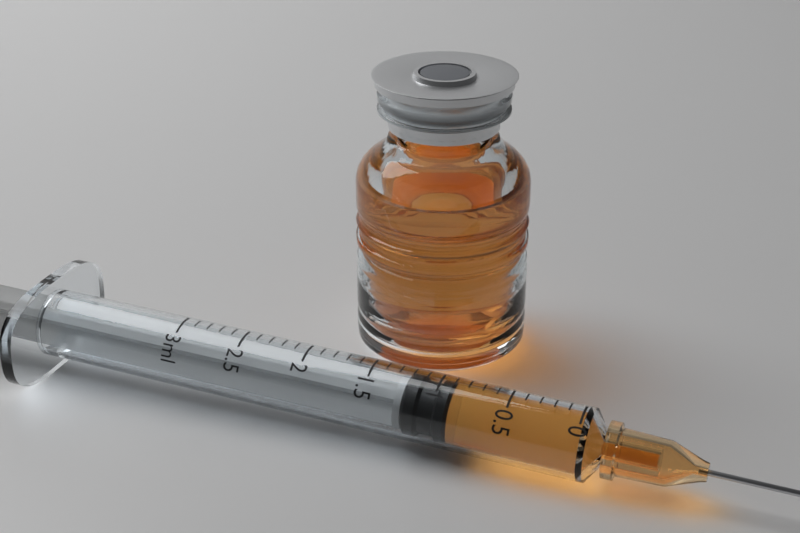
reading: 0.9 ml
